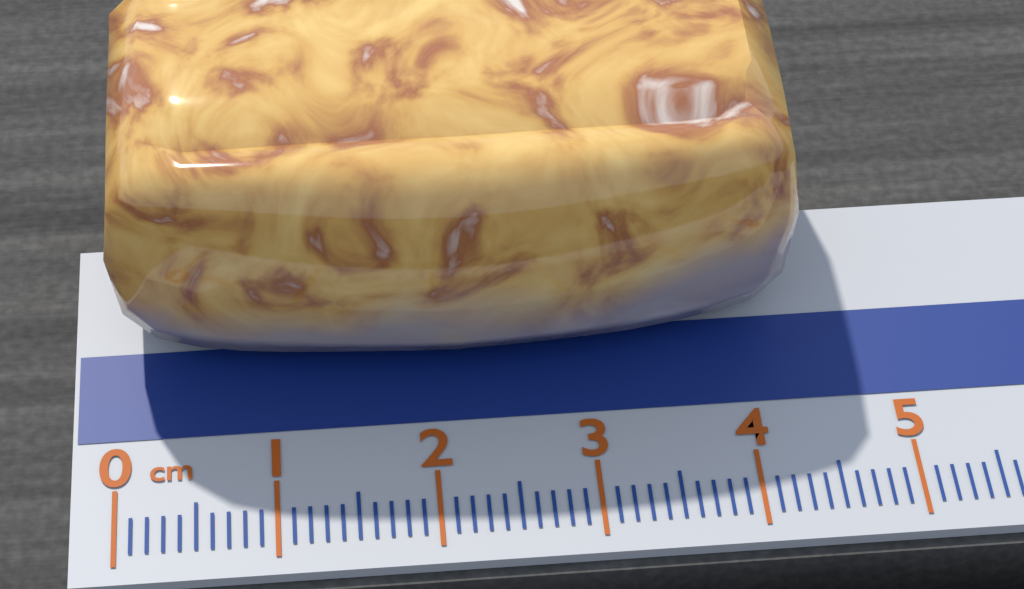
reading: 4.4 cm
